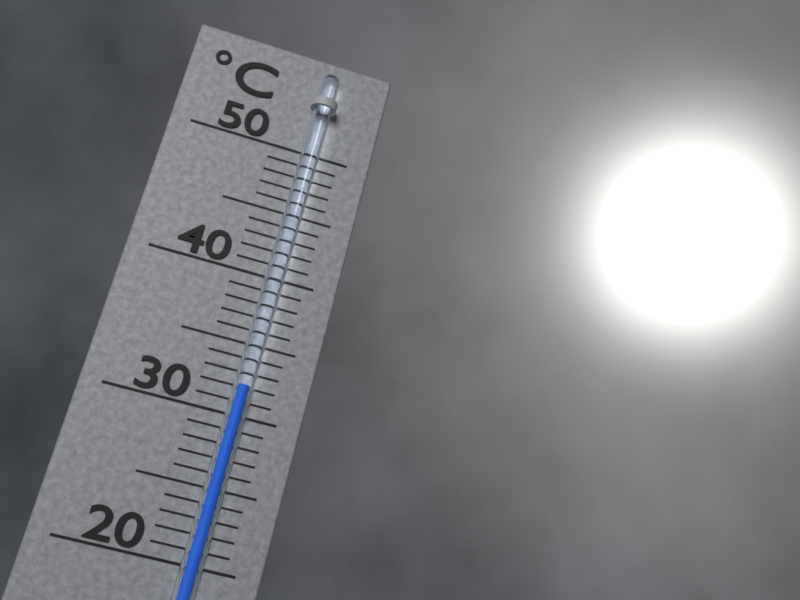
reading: 32 °C
